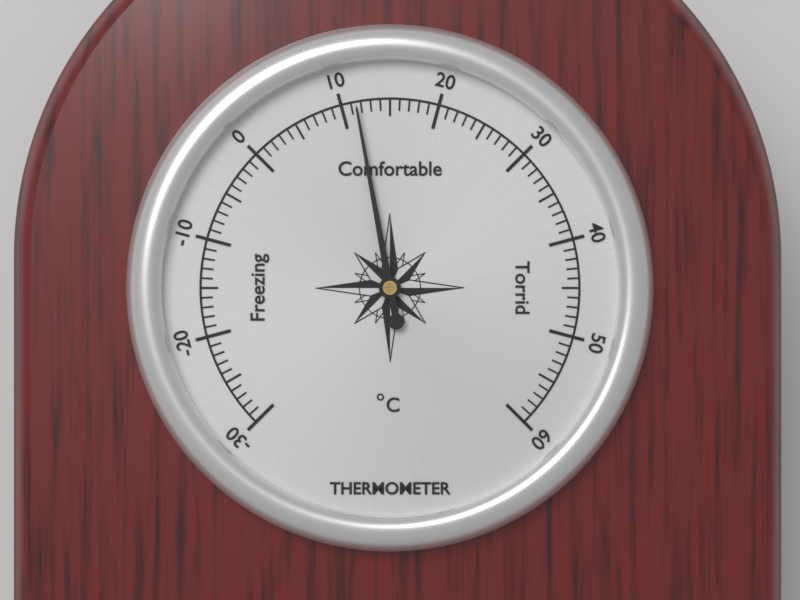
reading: 11.5 °C
